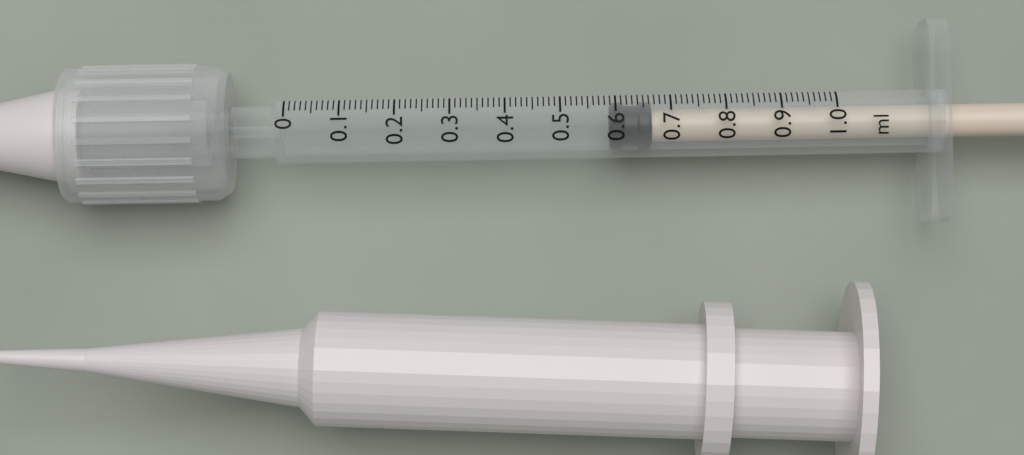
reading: 0.59 ml
